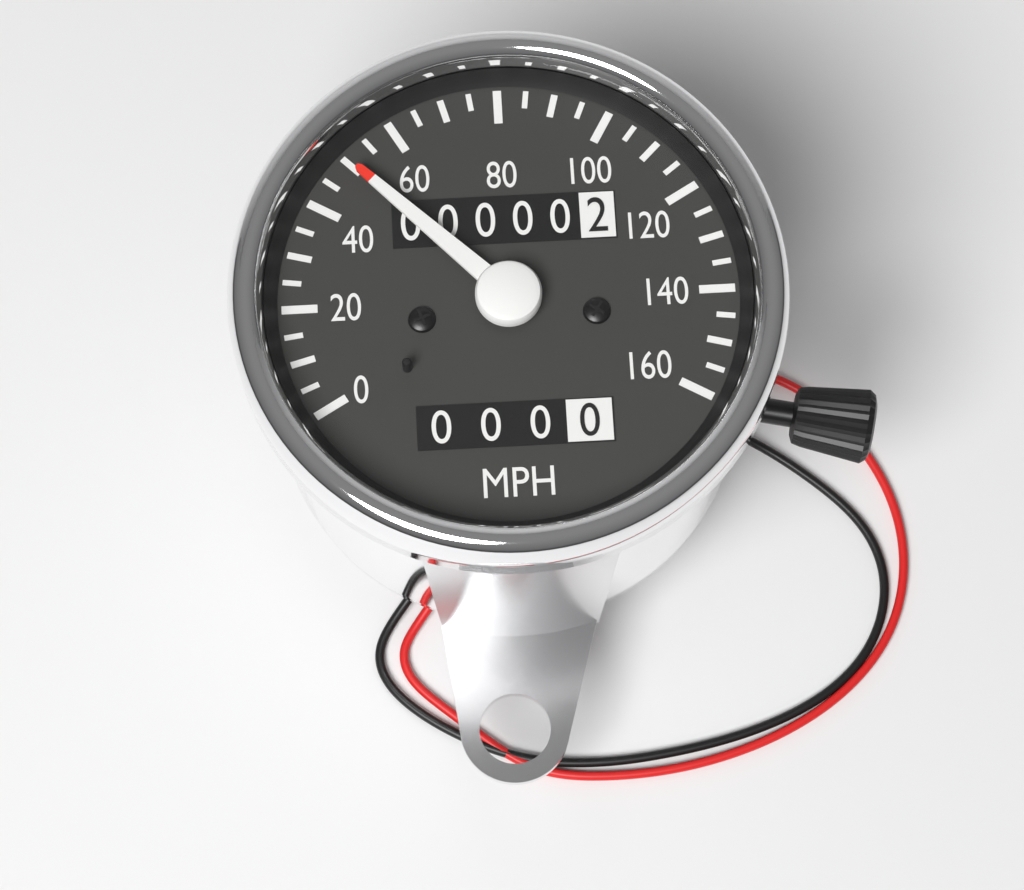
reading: 50 mph
